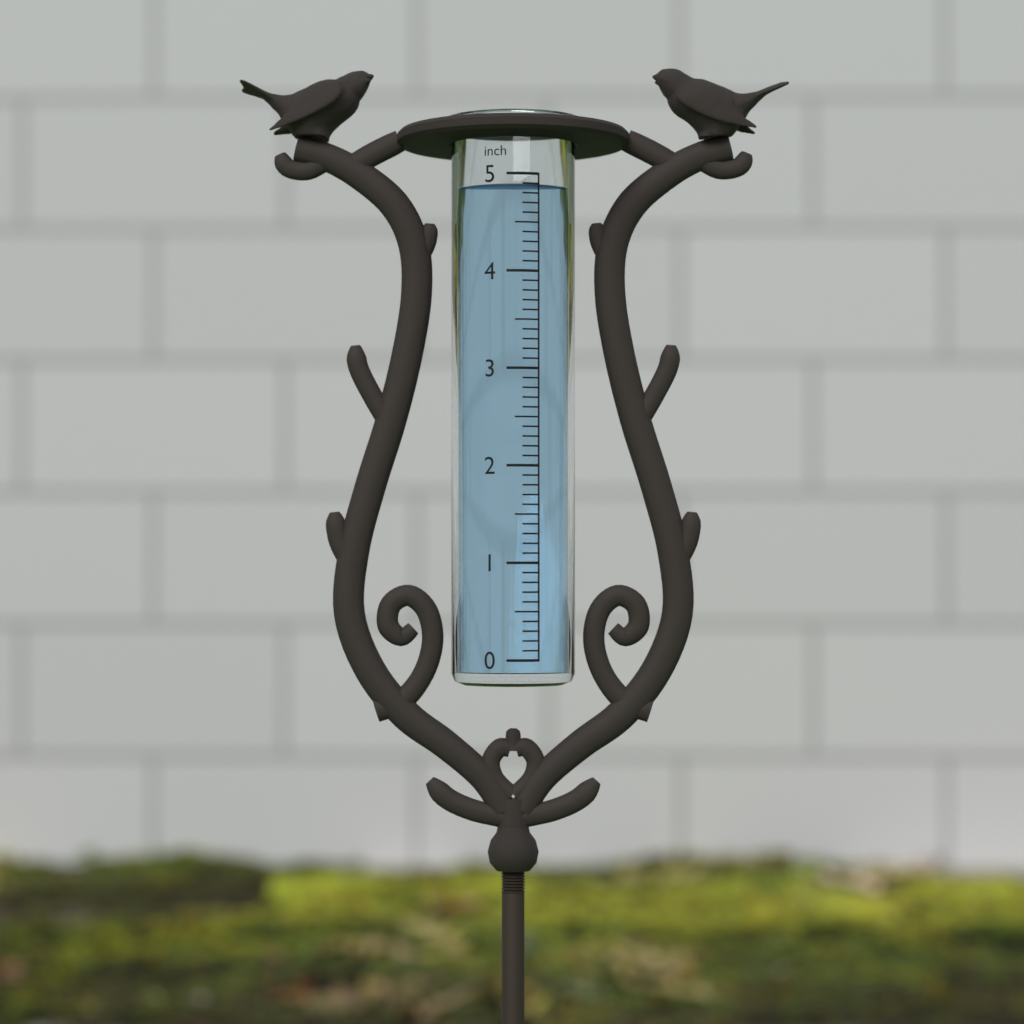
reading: 4.9 inch
